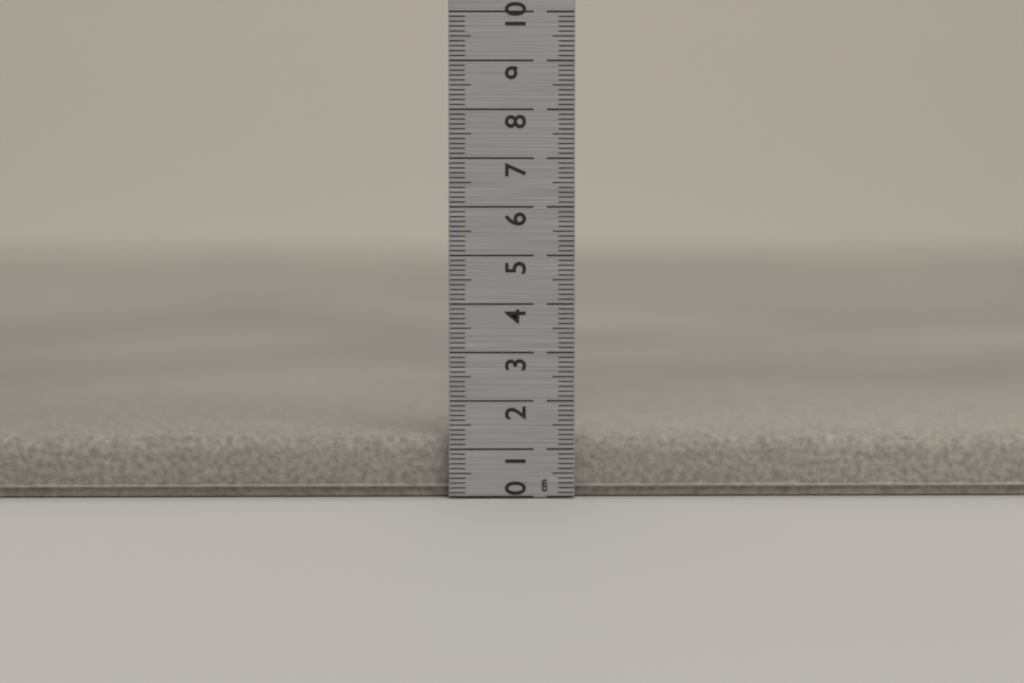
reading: 1.3 cm
